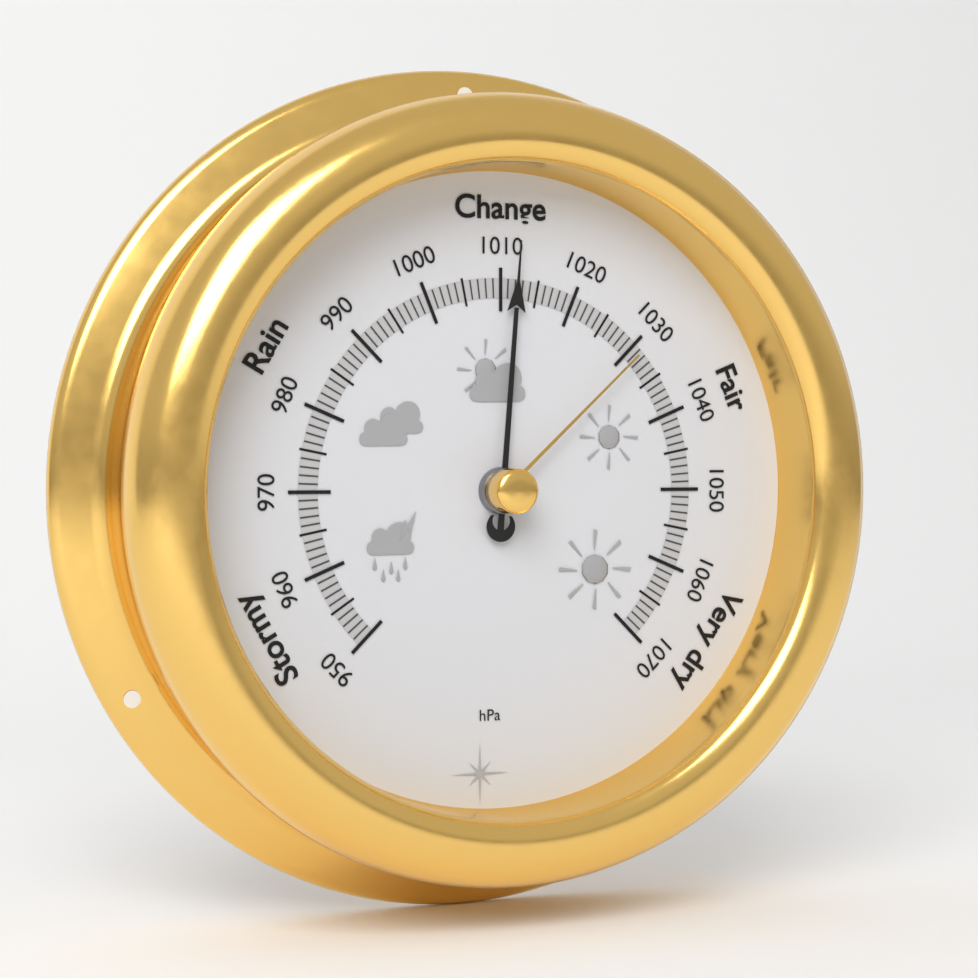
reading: 1012 hPa
